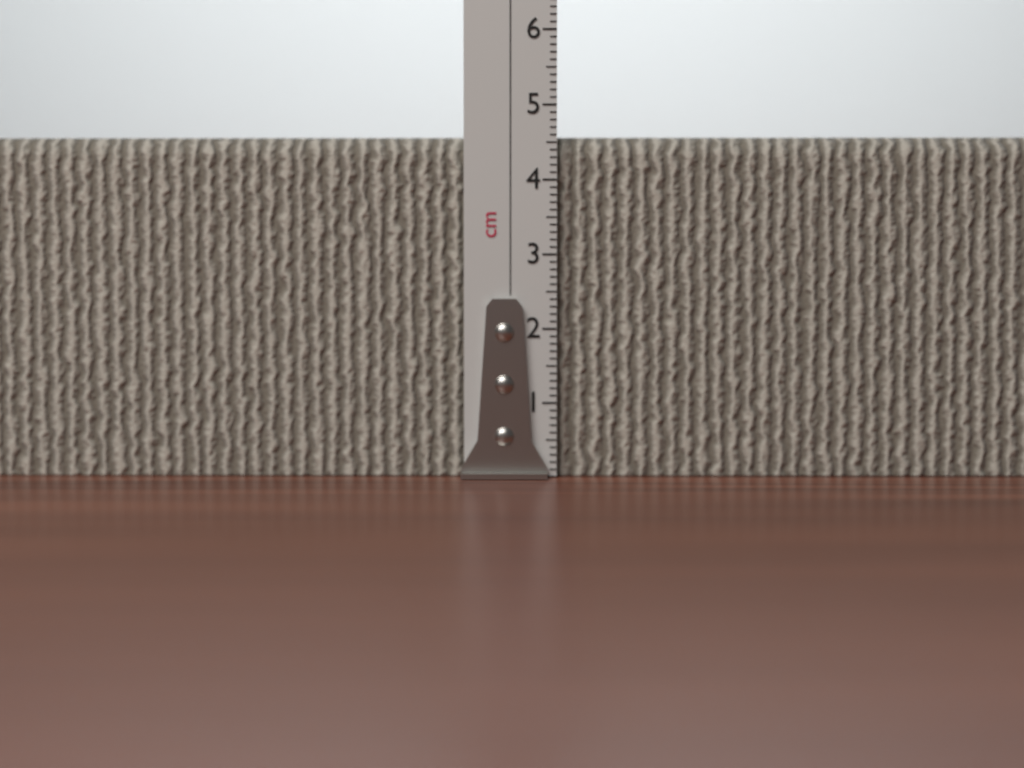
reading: 4.6 cm
